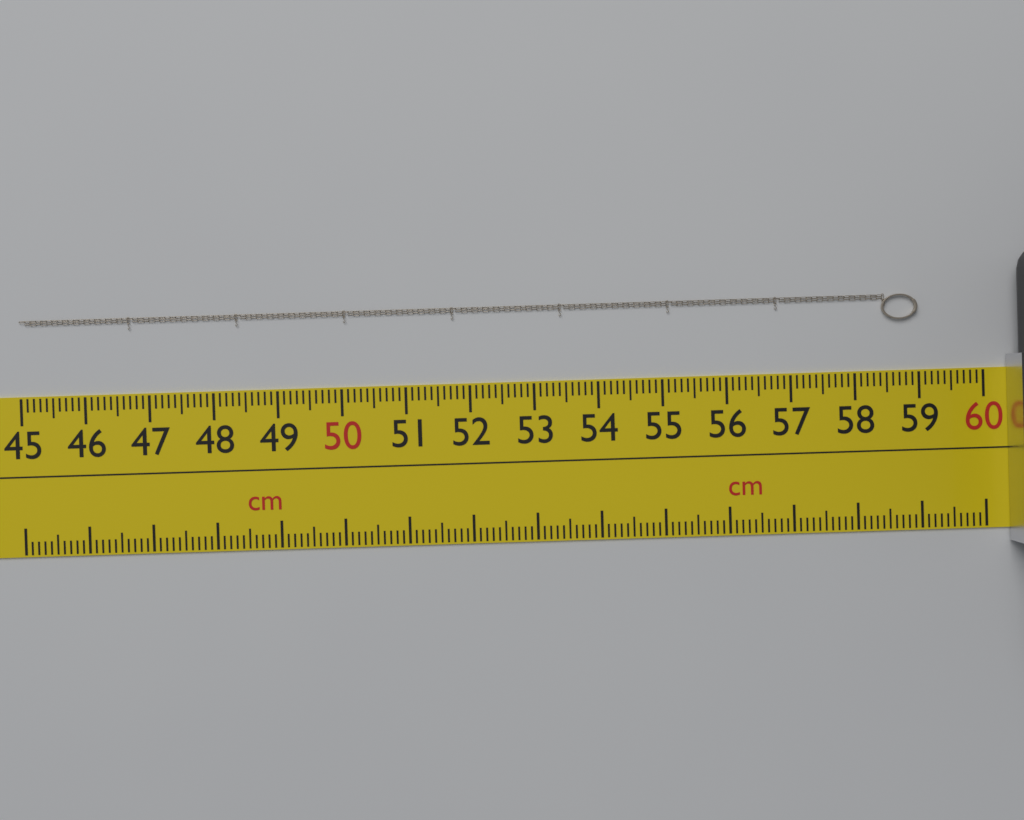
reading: 59.0 cm
